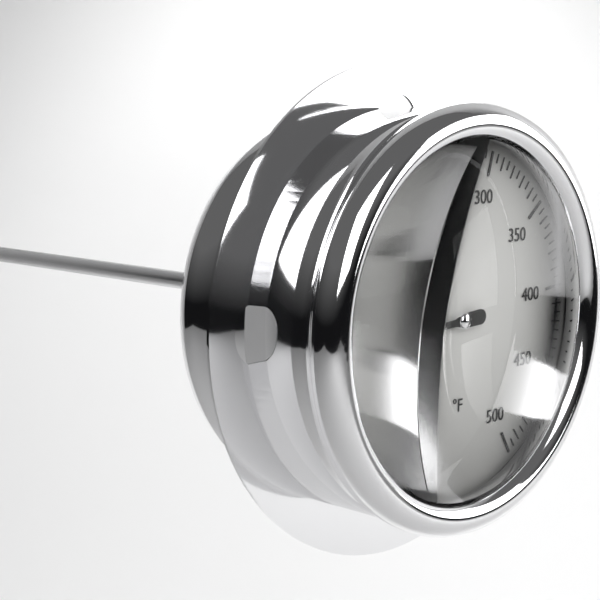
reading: 135 °F
